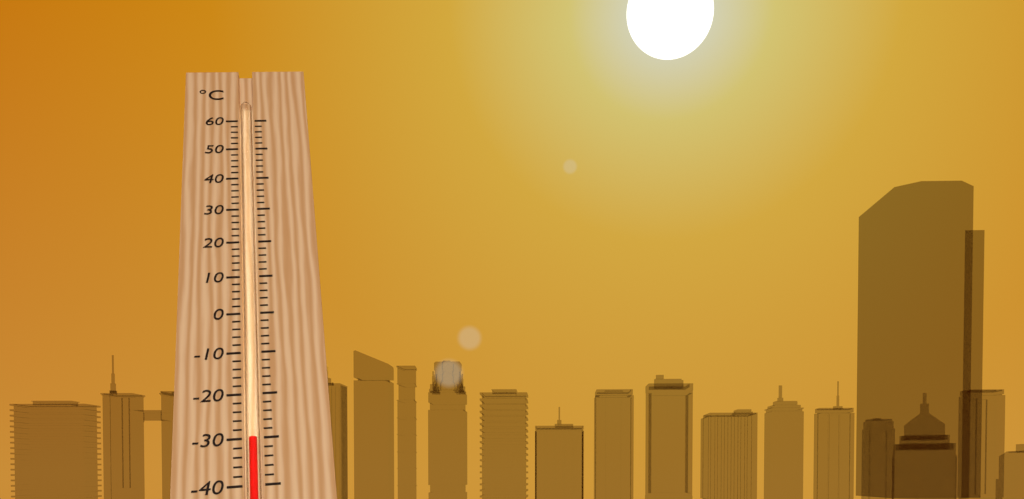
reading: -30 °C
